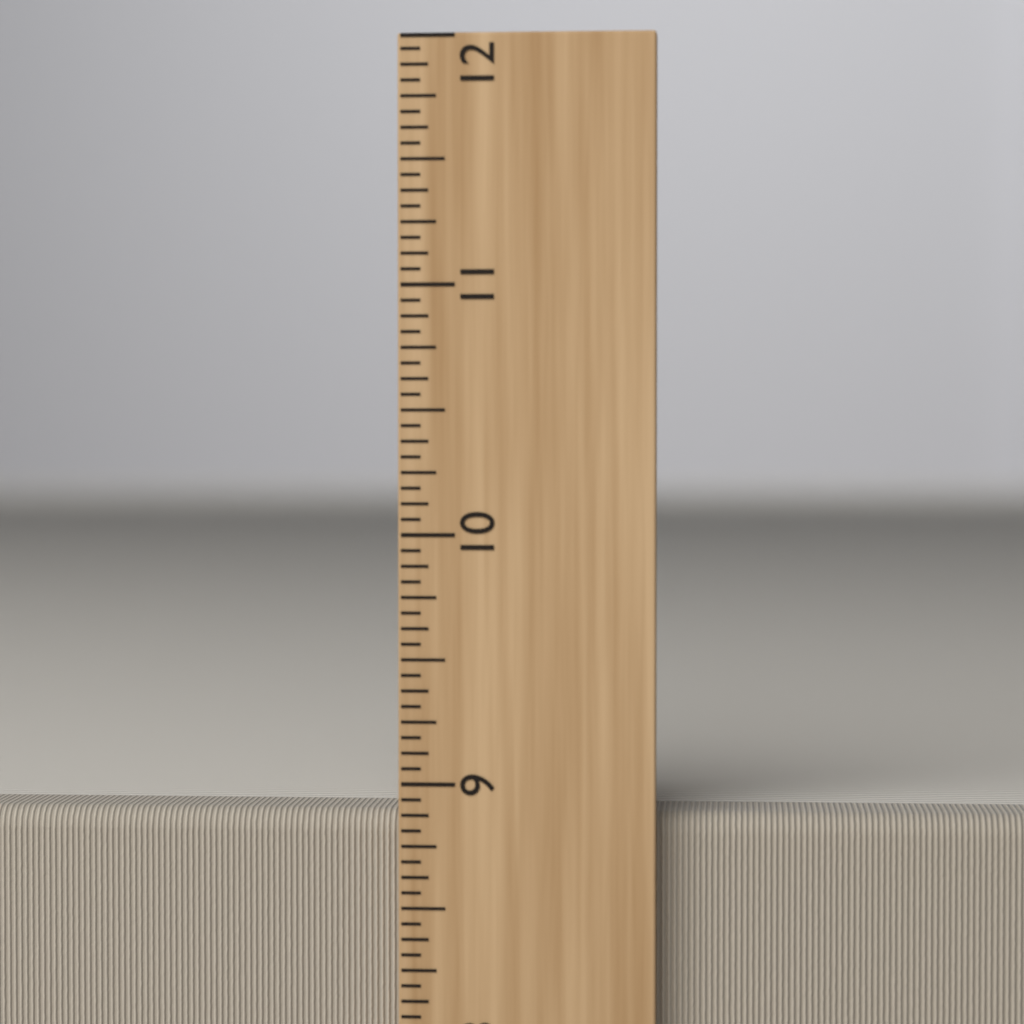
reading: 8.8750 inch
